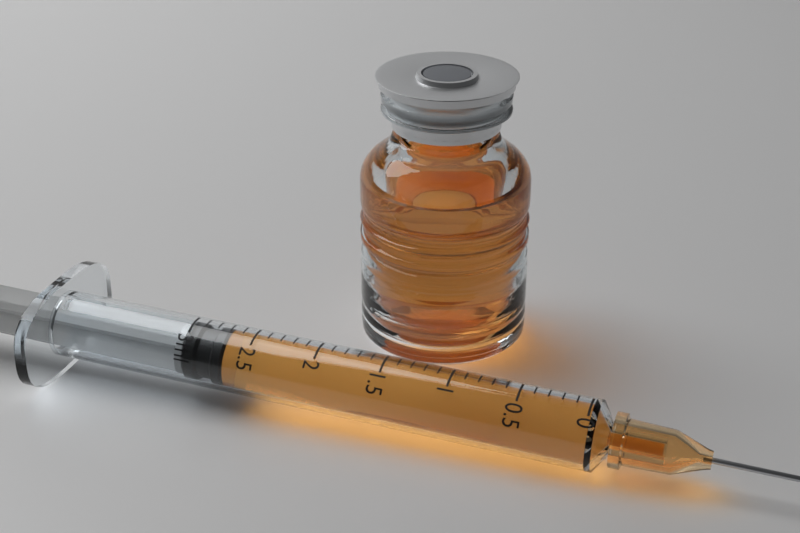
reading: 2.7 ml
